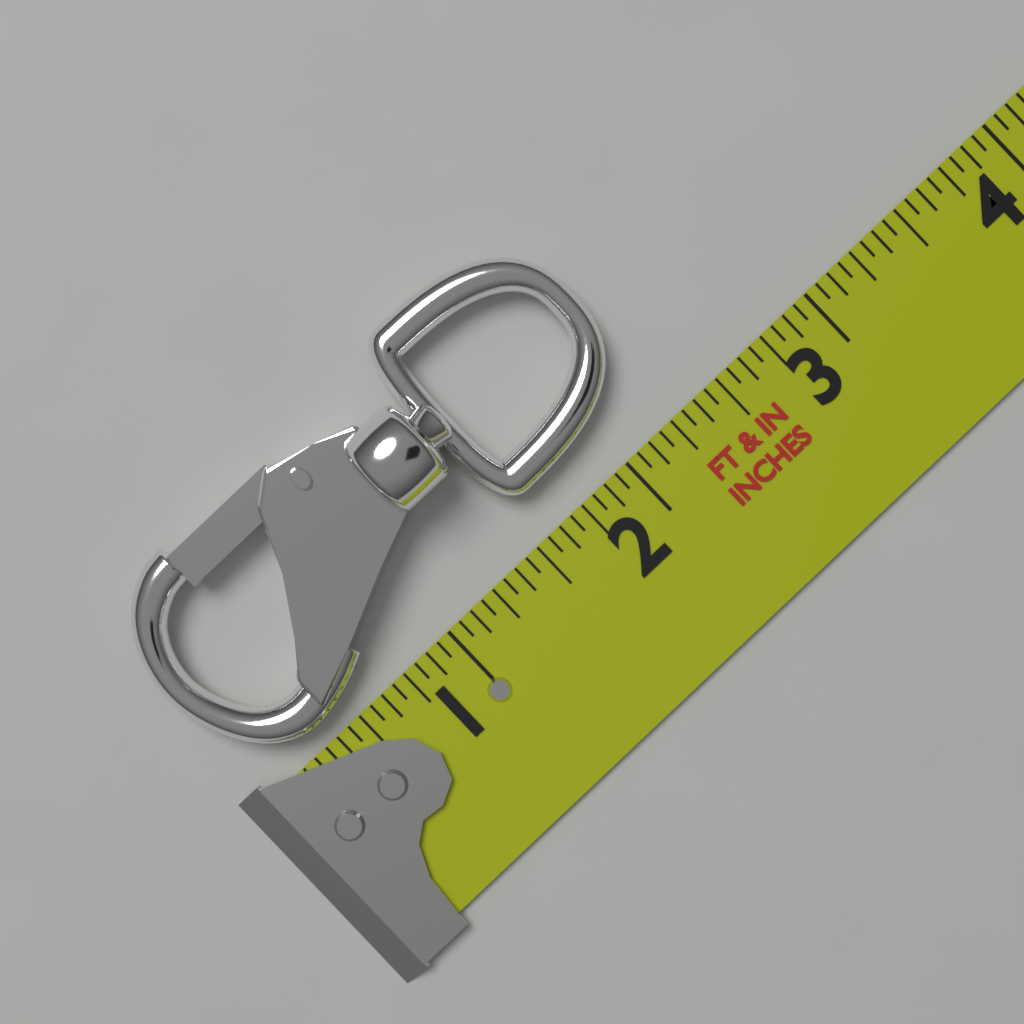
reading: 2.3125 in
